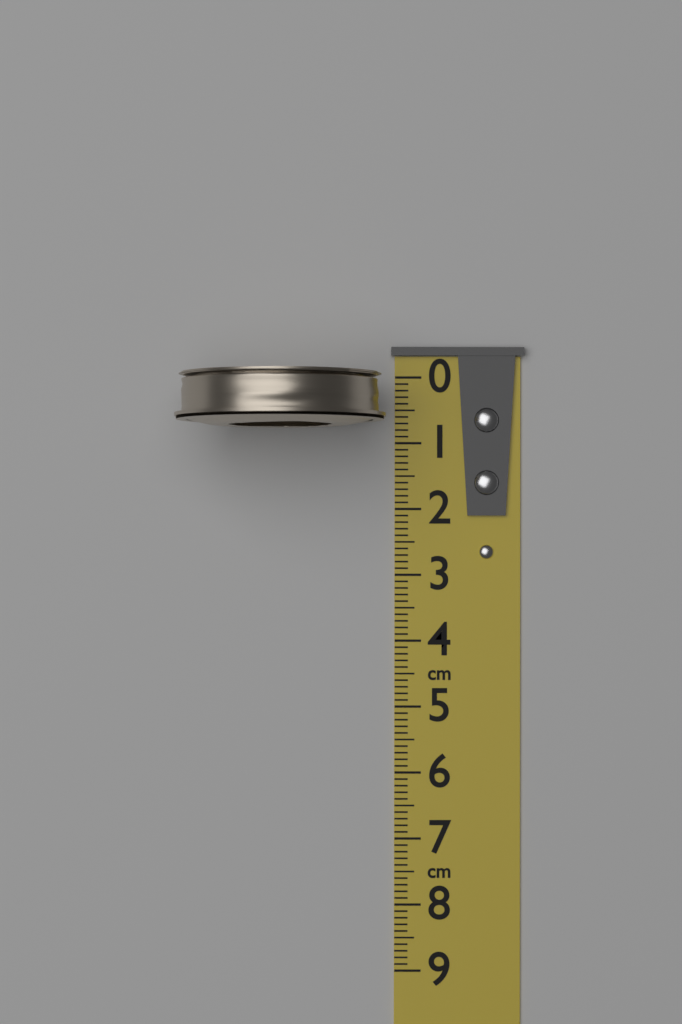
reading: 0.8 cm
